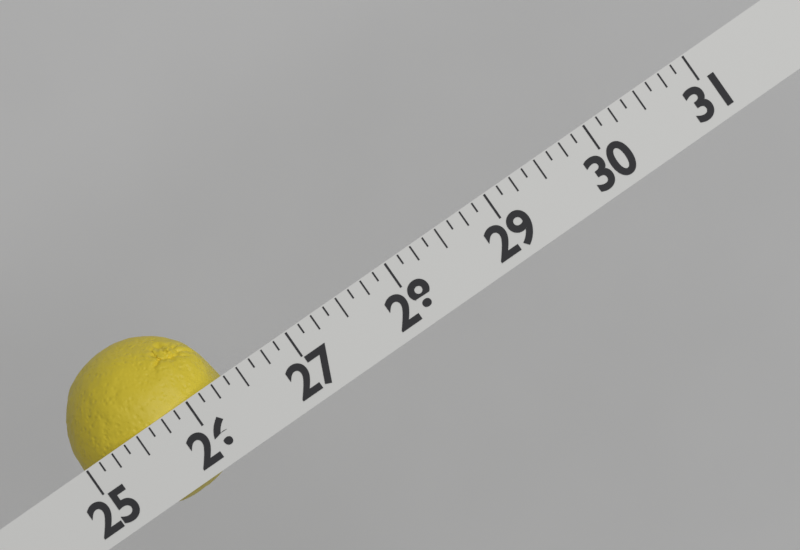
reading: 26.375 (no unit)
